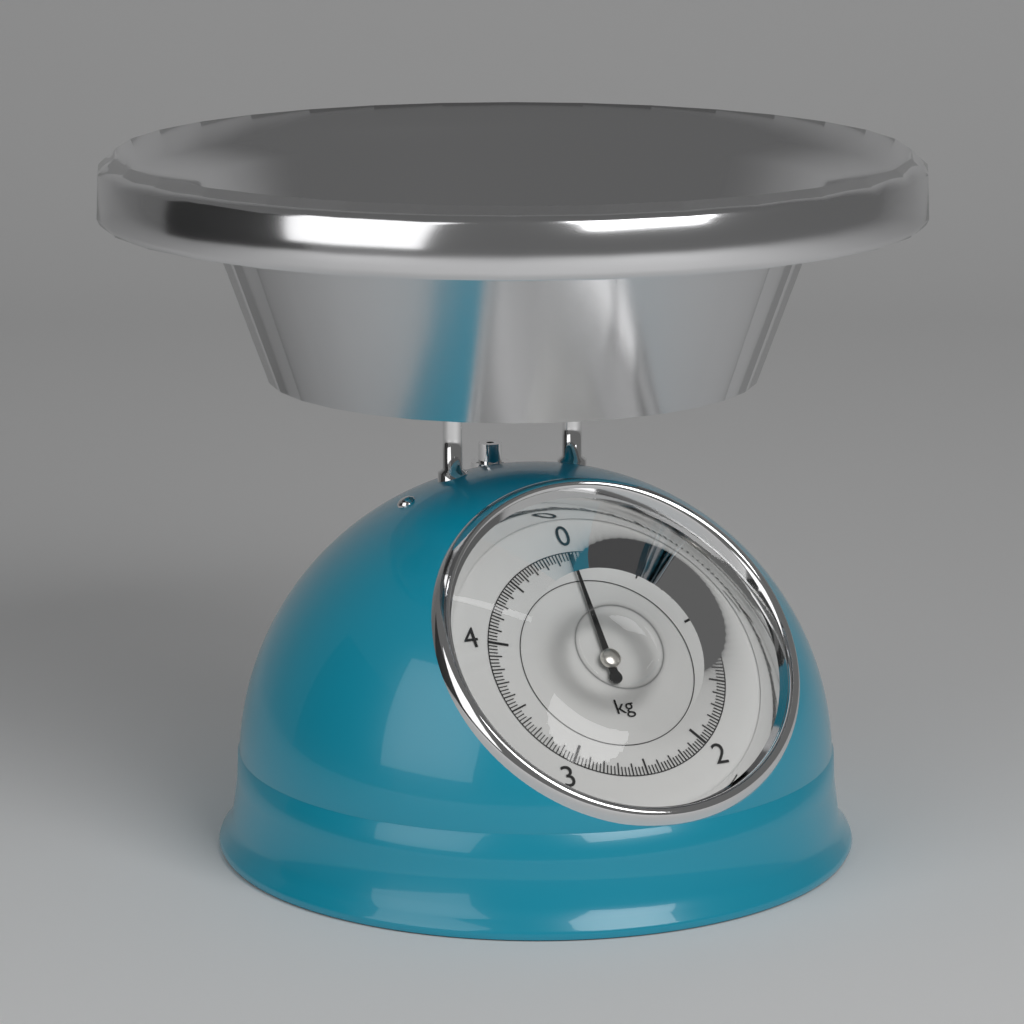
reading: 0.000 kg
